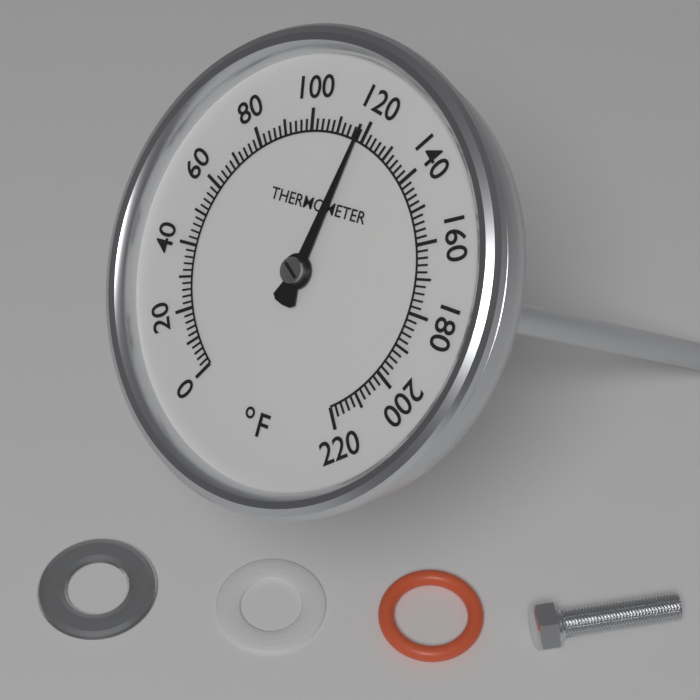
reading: 118 °F
